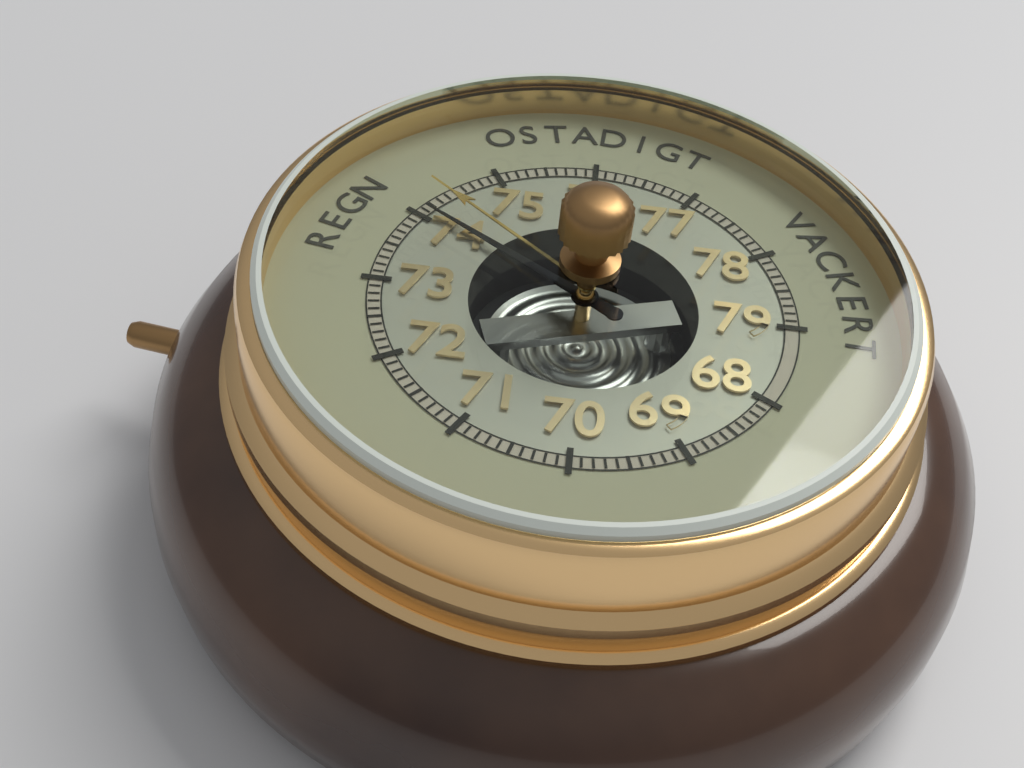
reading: 74.1 (no unit)
